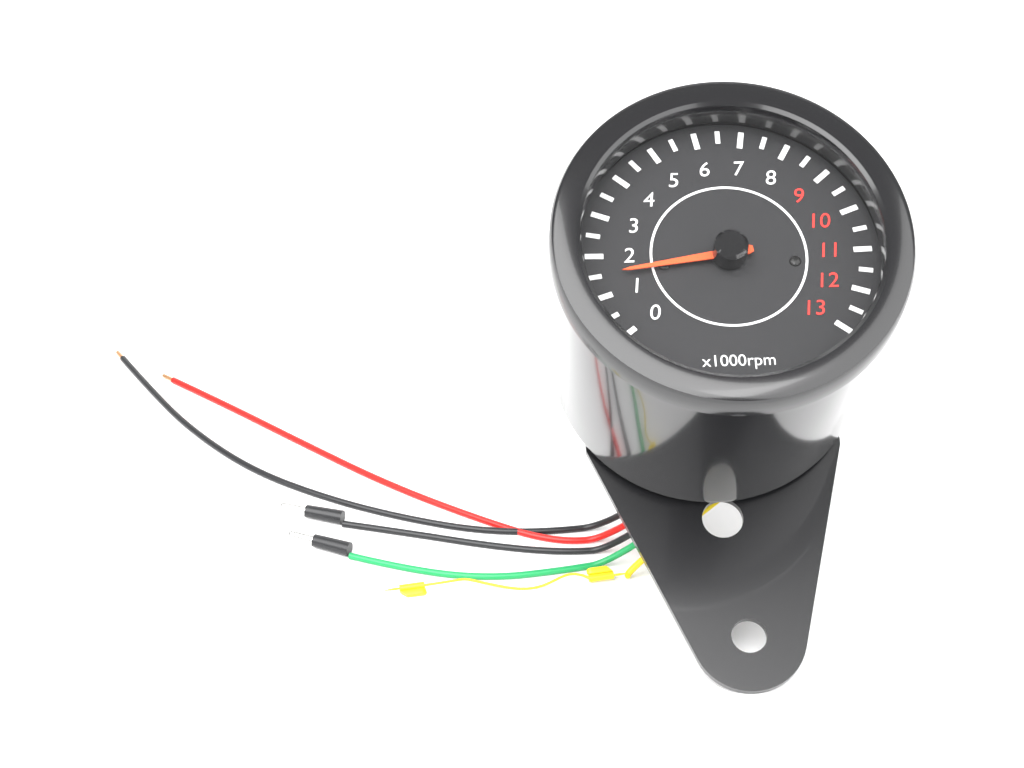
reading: 1.5 x1000rpm
